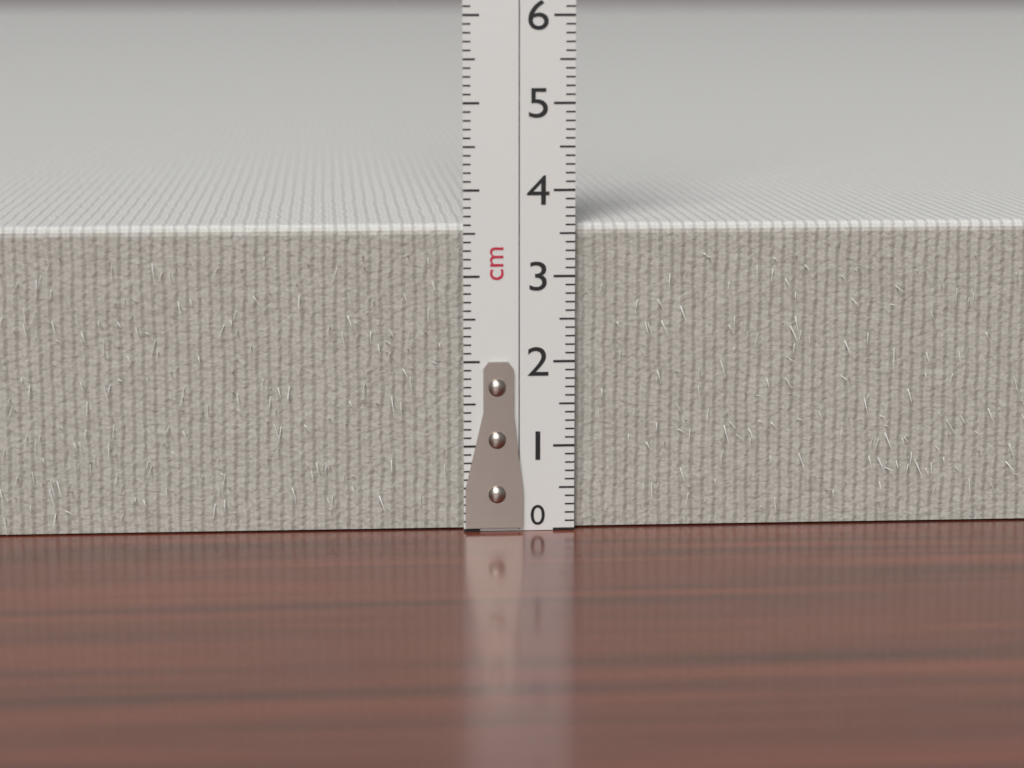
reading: 3.6 cm
